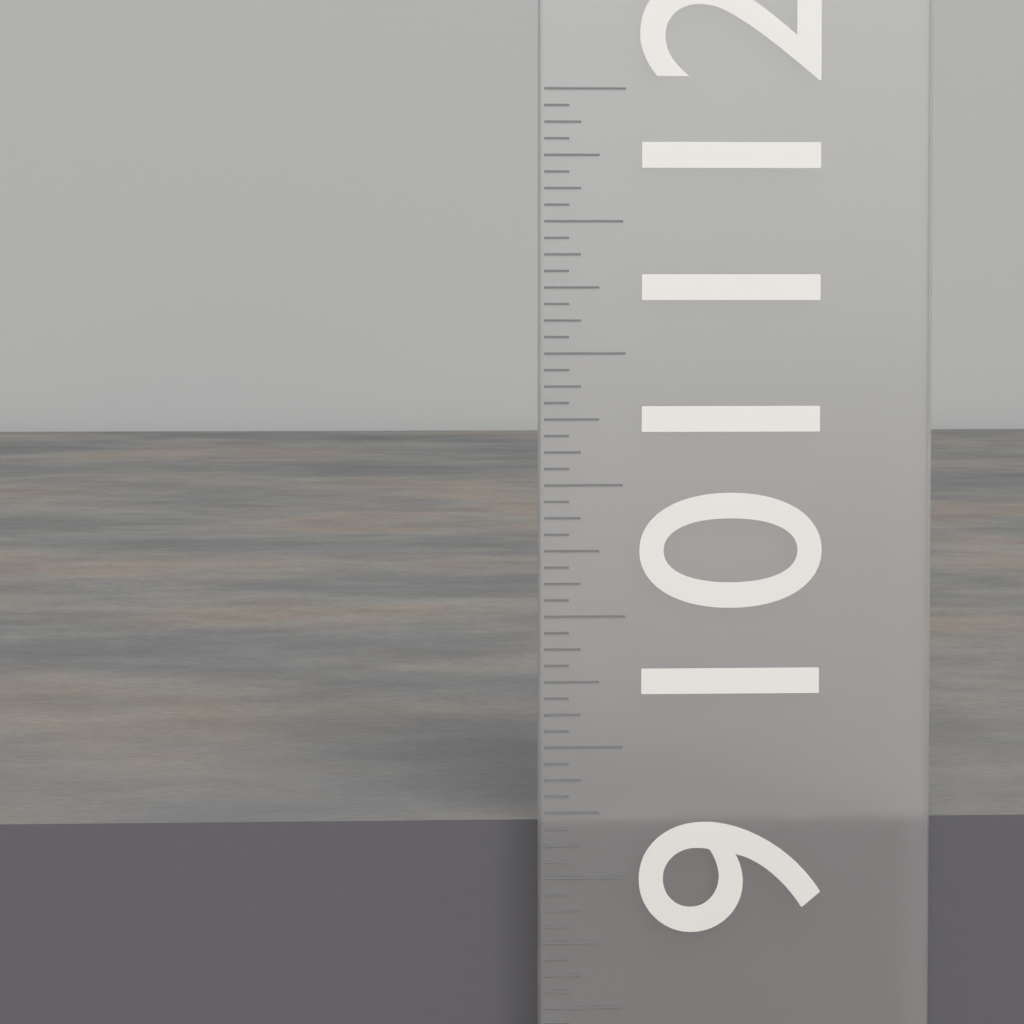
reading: 9.1875 in
